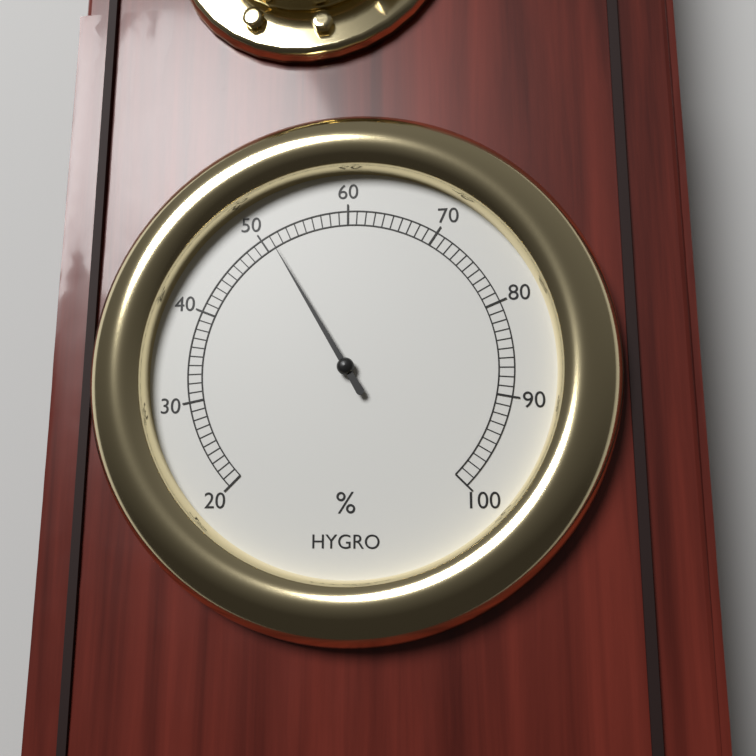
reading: 51 %
